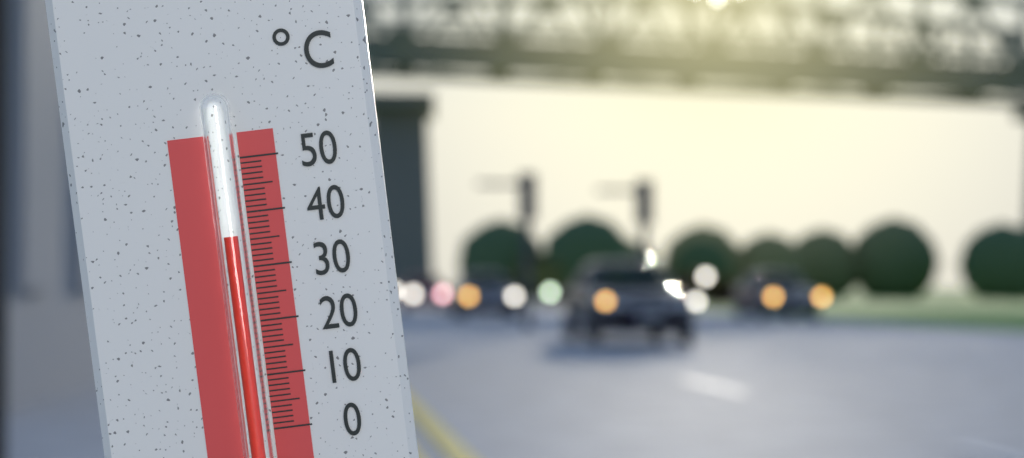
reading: 36 °C
